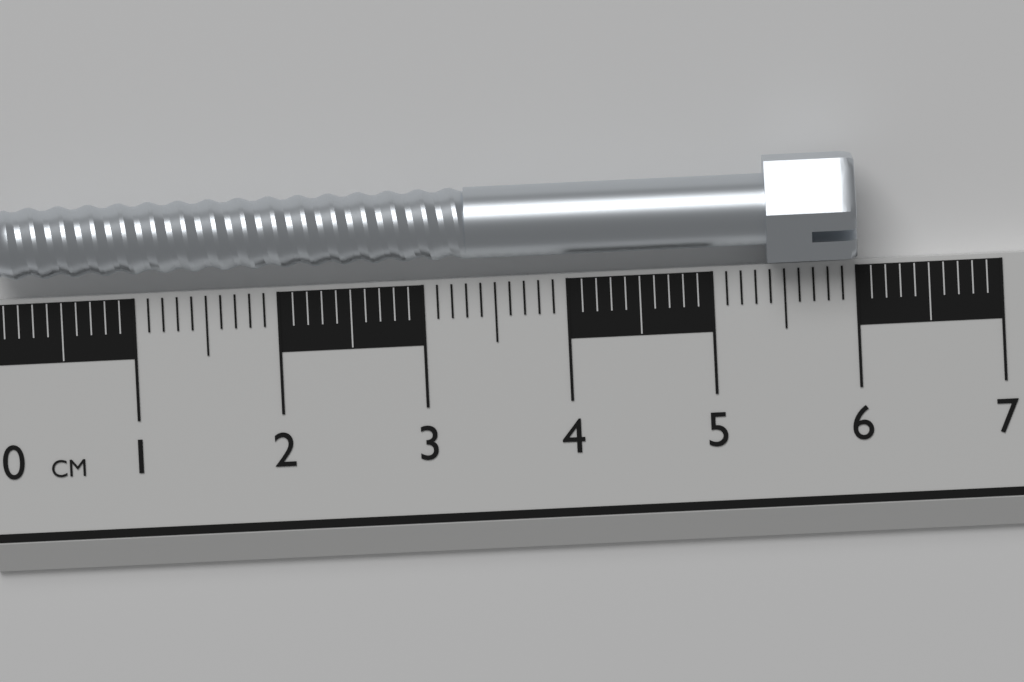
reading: 6.0 cm
